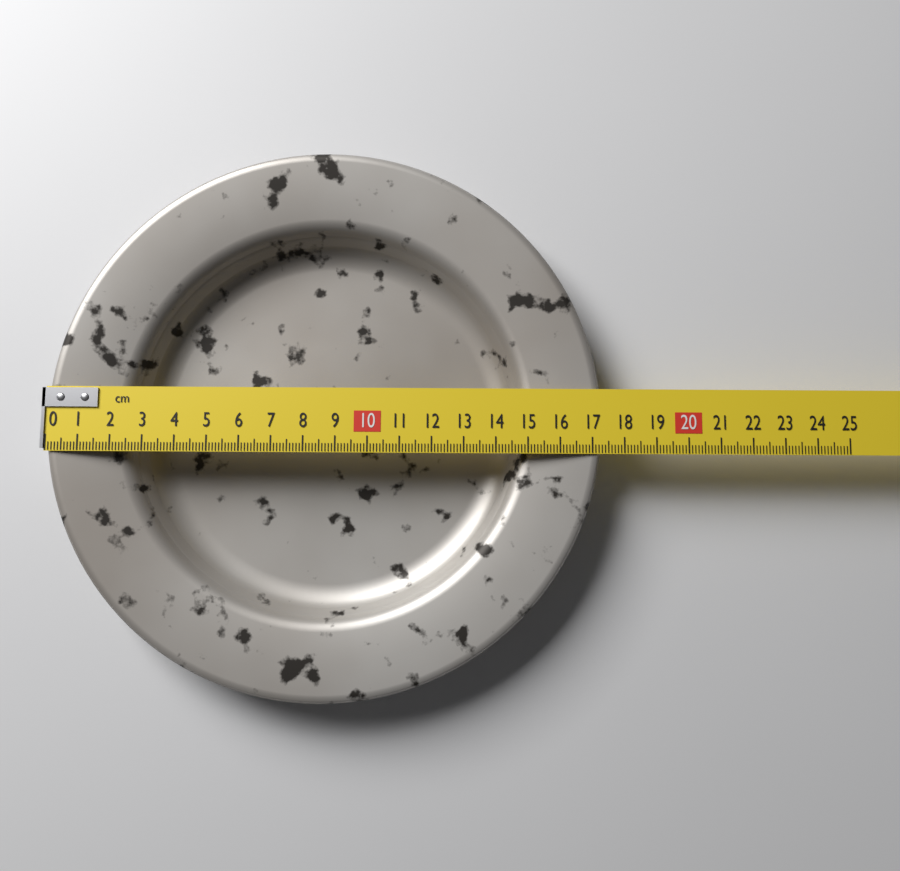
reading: 17.3 cm
